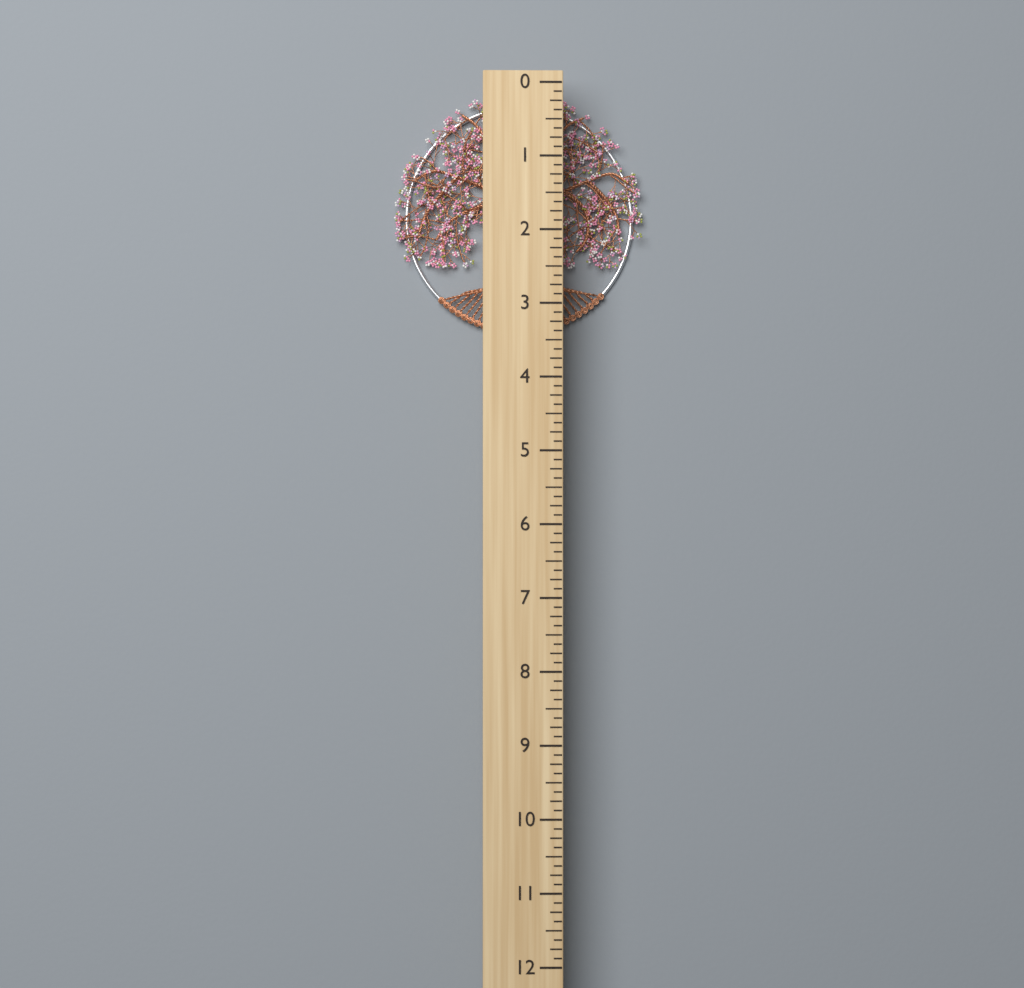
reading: 3.375 (no unit)
